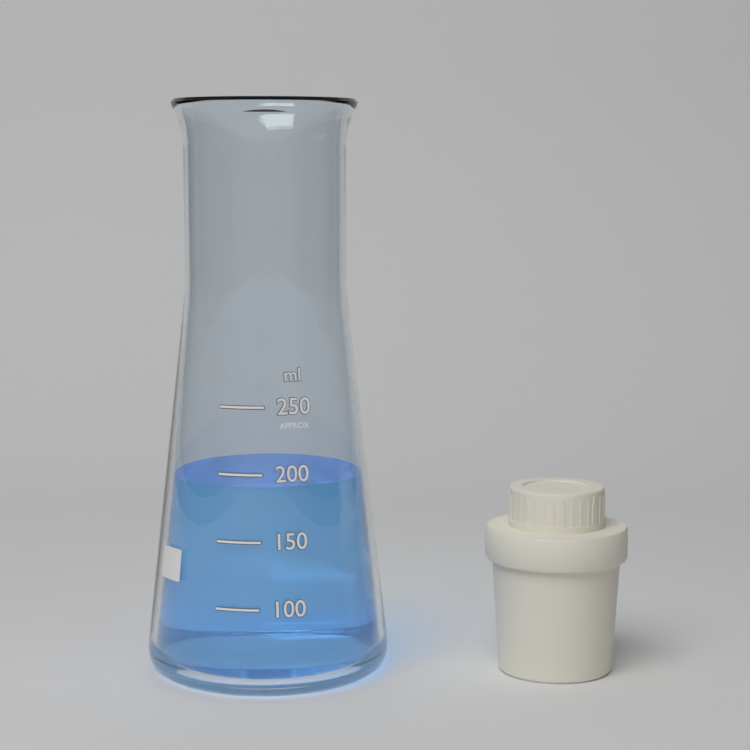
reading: 190 ml
